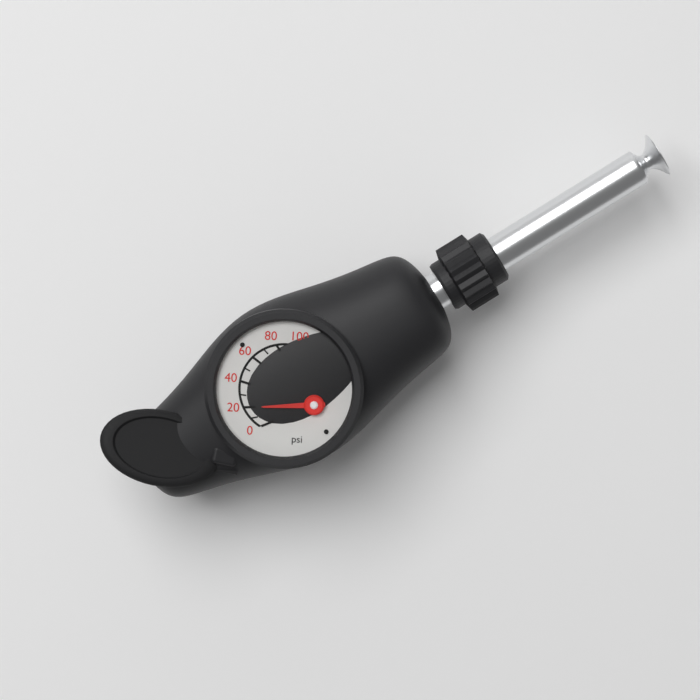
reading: 20 psi
